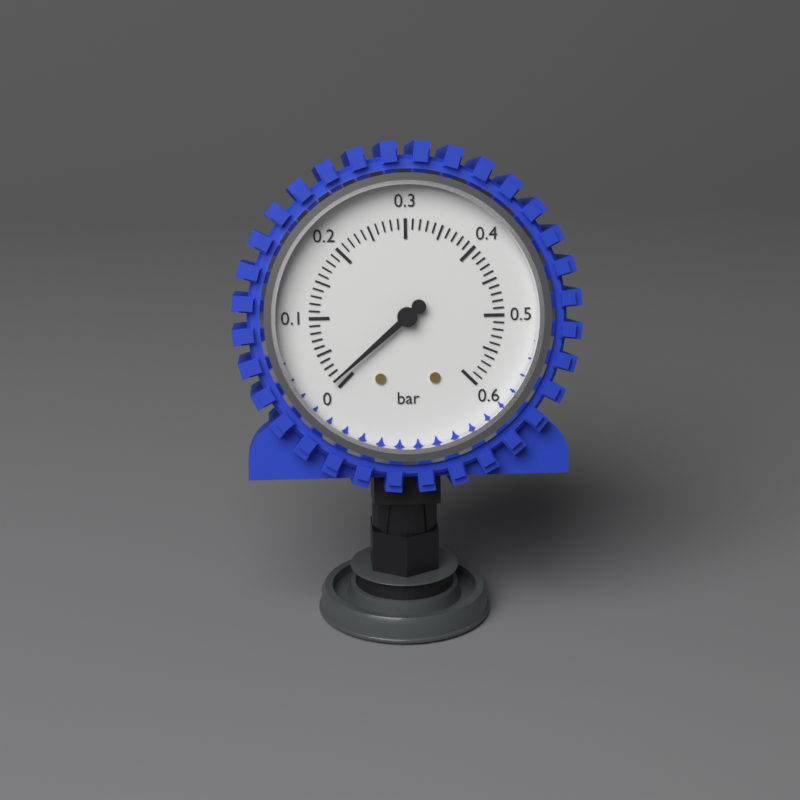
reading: 0.01 bar
